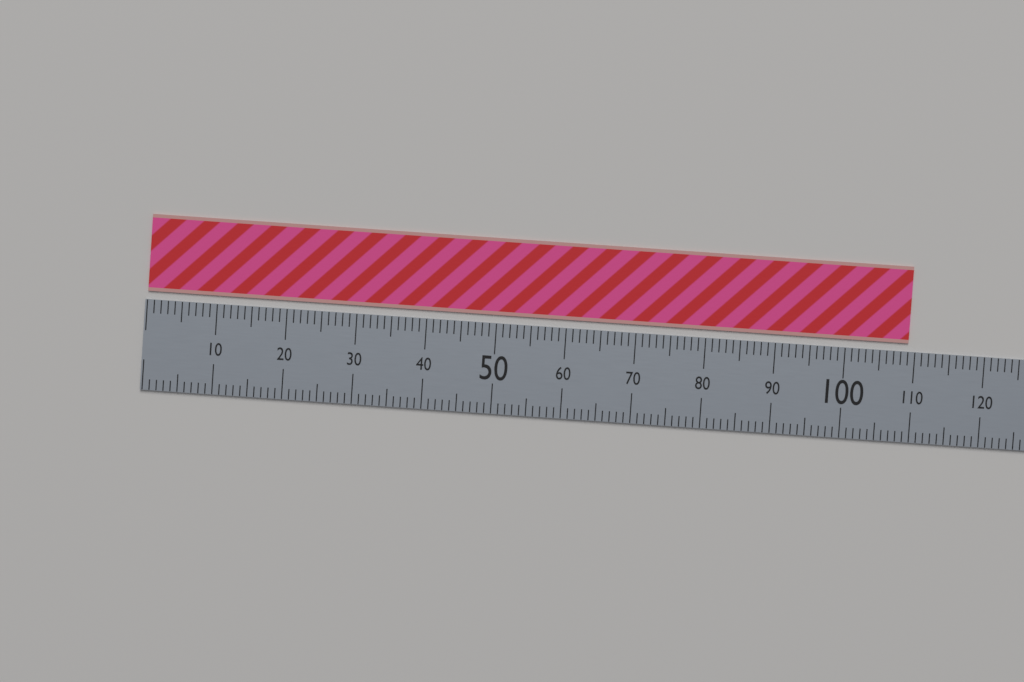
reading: 109 (no unit)
